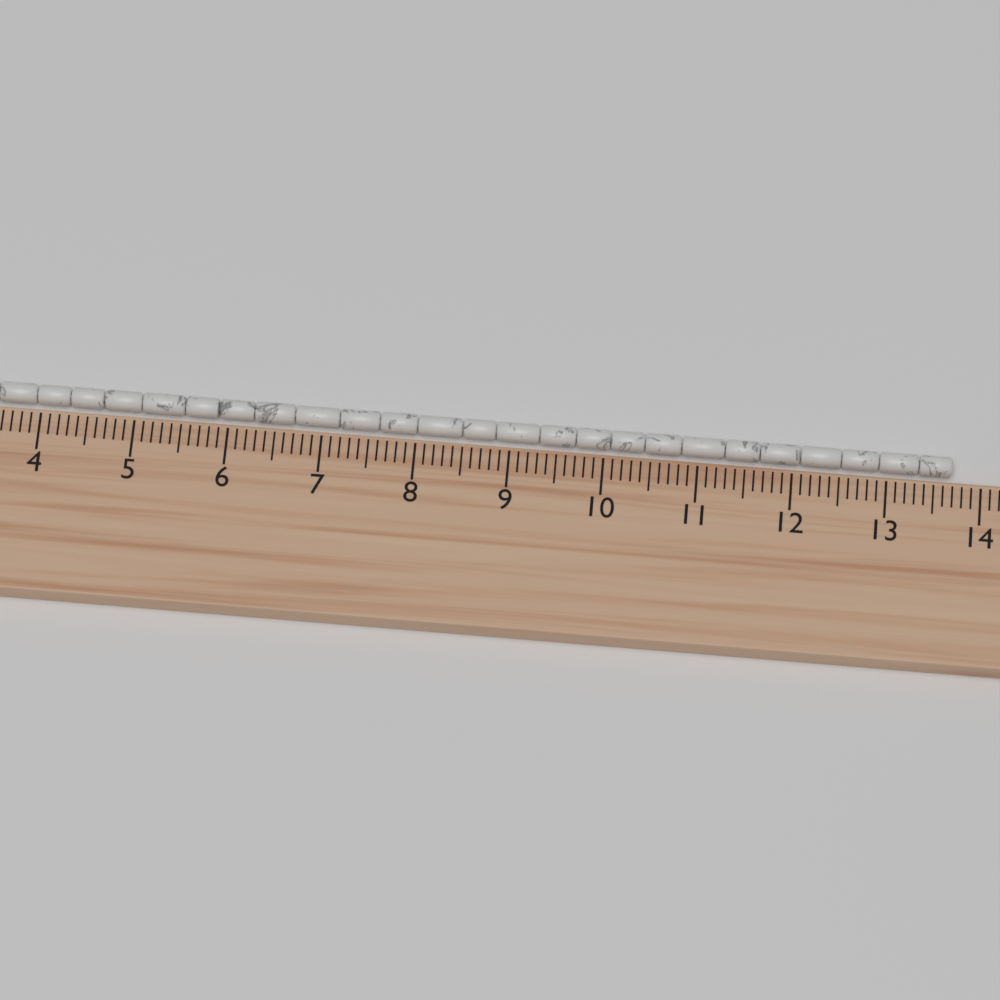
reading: 13.7 cm
